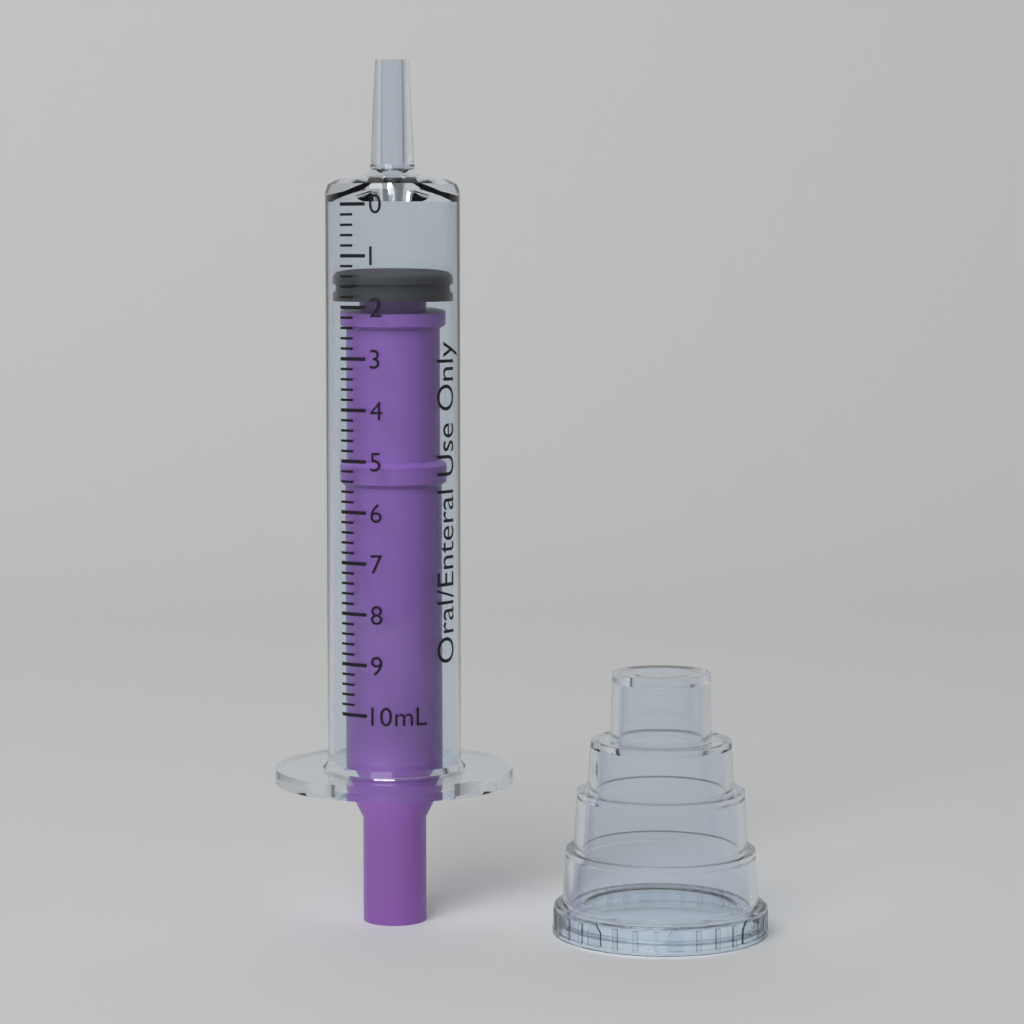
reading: 1.4 mL
